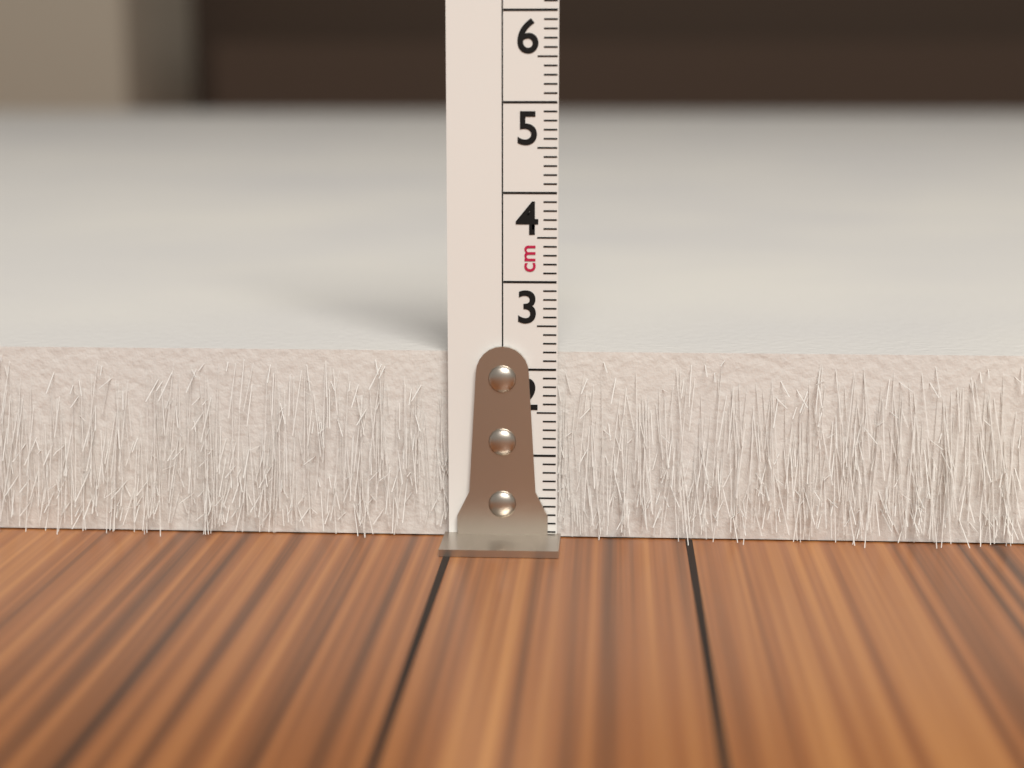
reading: 2.2 cm
